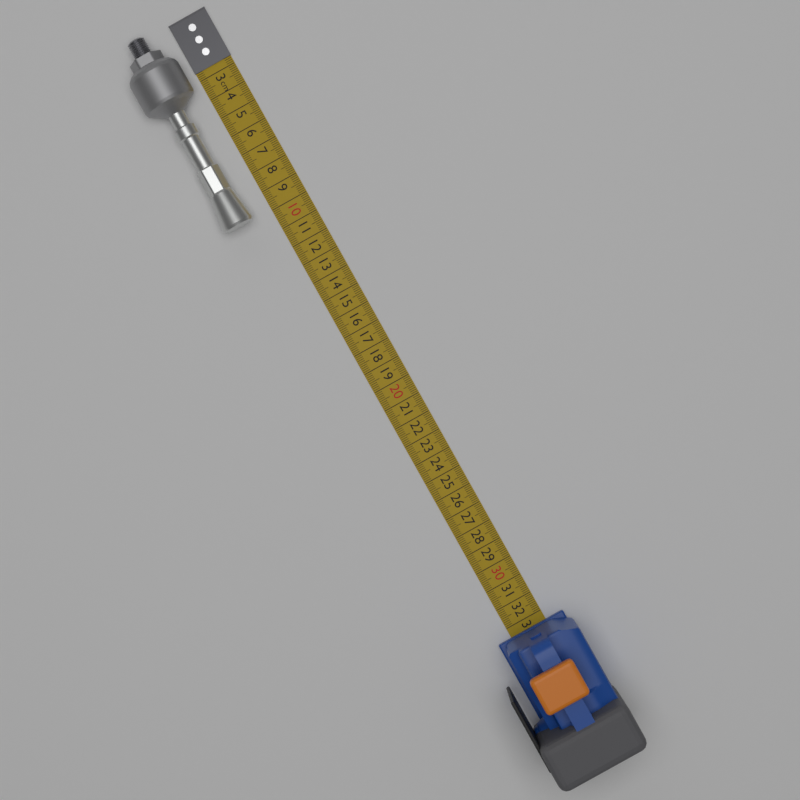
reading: 10.0 cm
